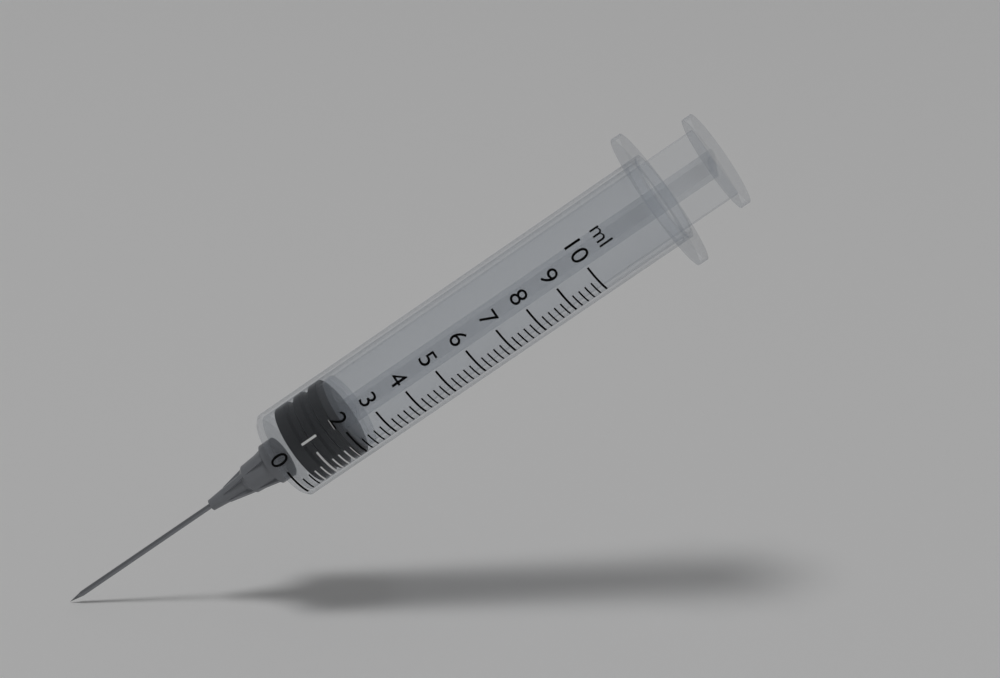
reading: 0.4 ml
